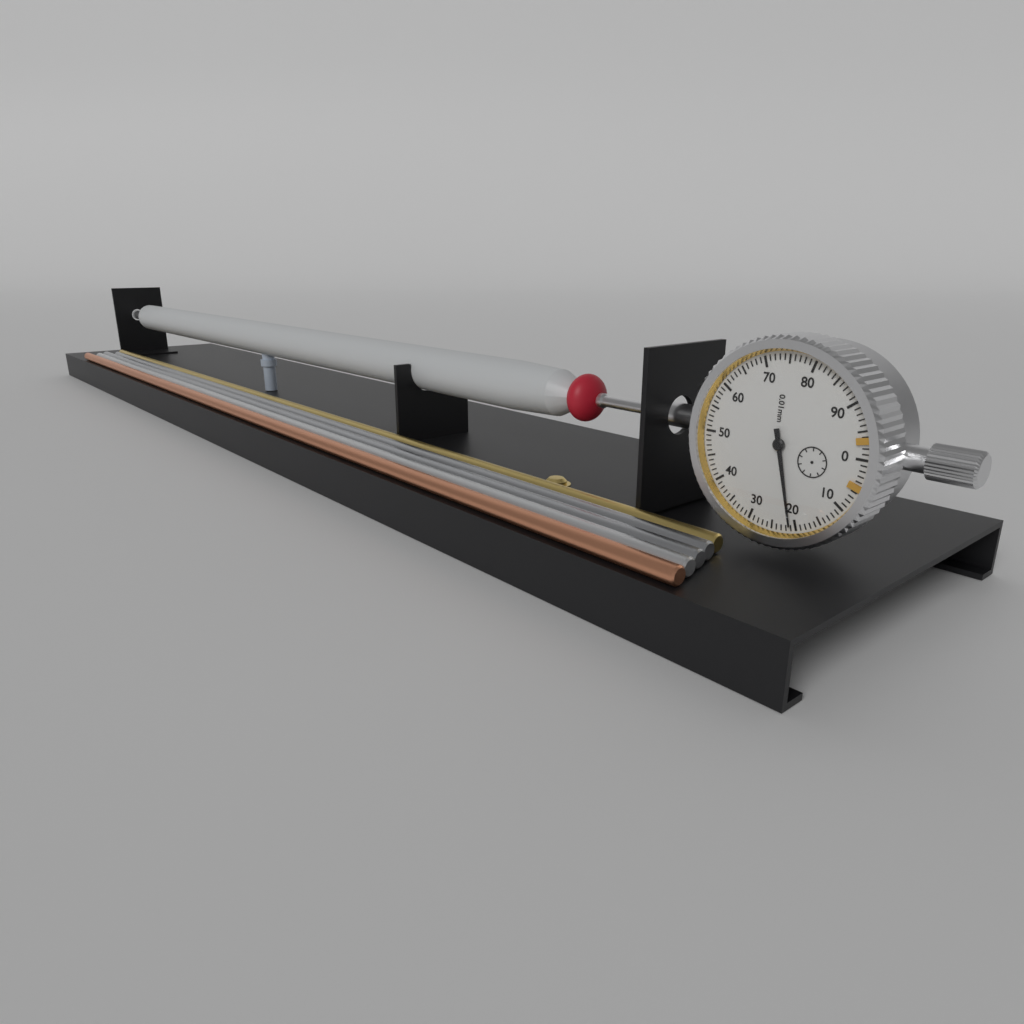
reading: 0.21 mm
